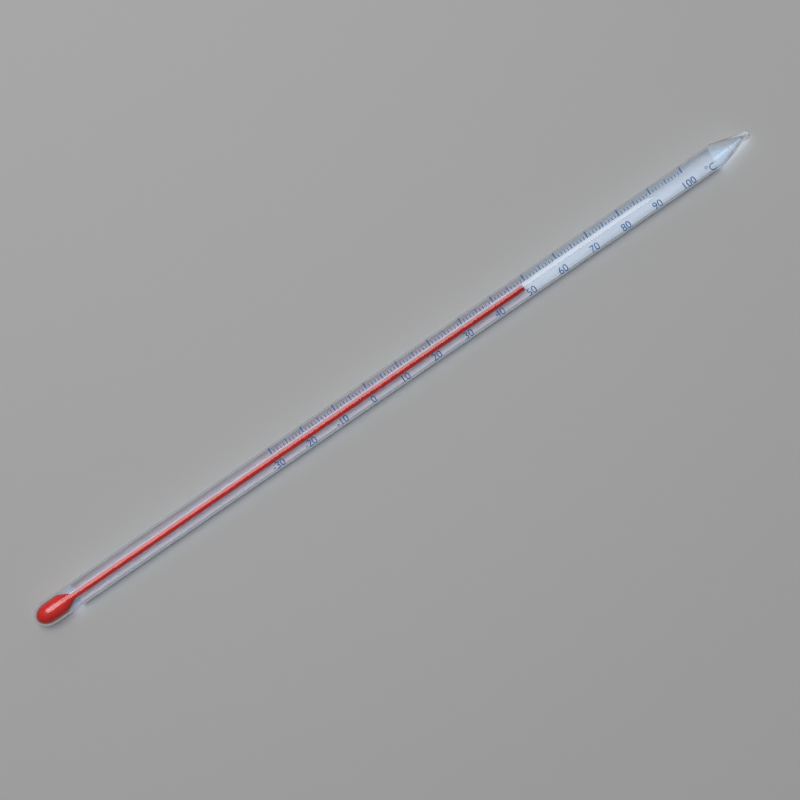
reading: 49 °C
